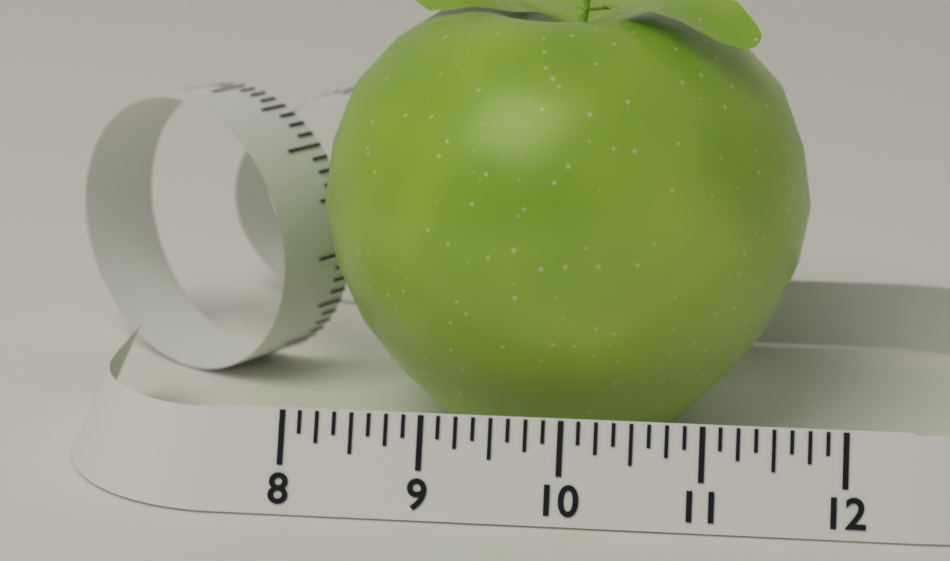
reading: 11.750 (no unit)
